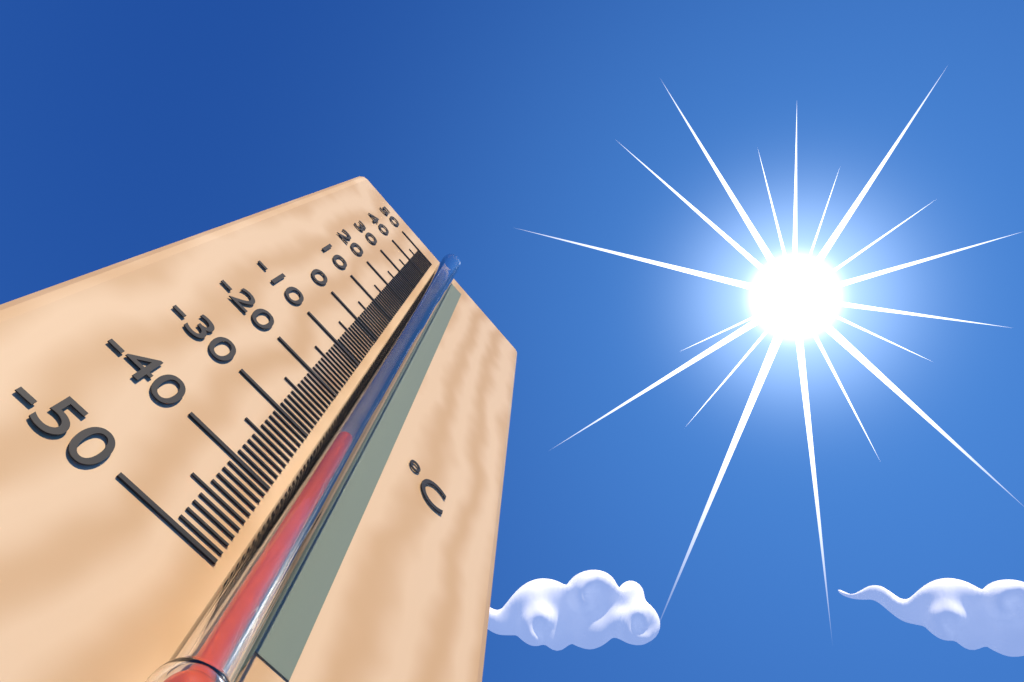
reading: -30 °C
